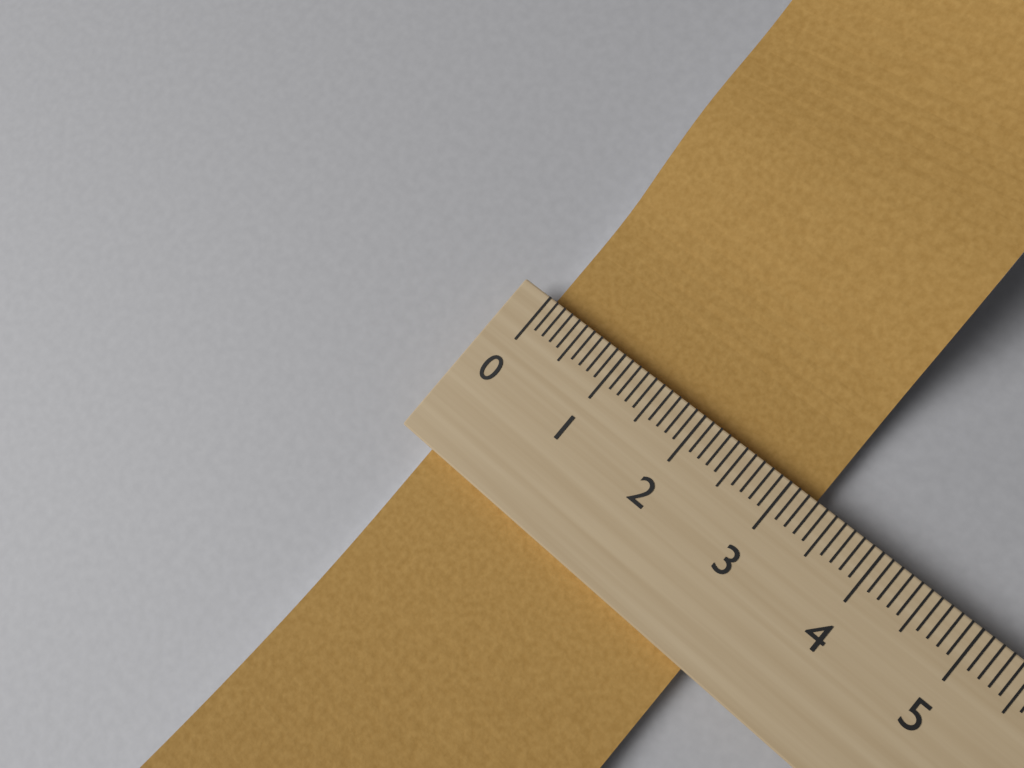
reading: 3.3 (no unit)
